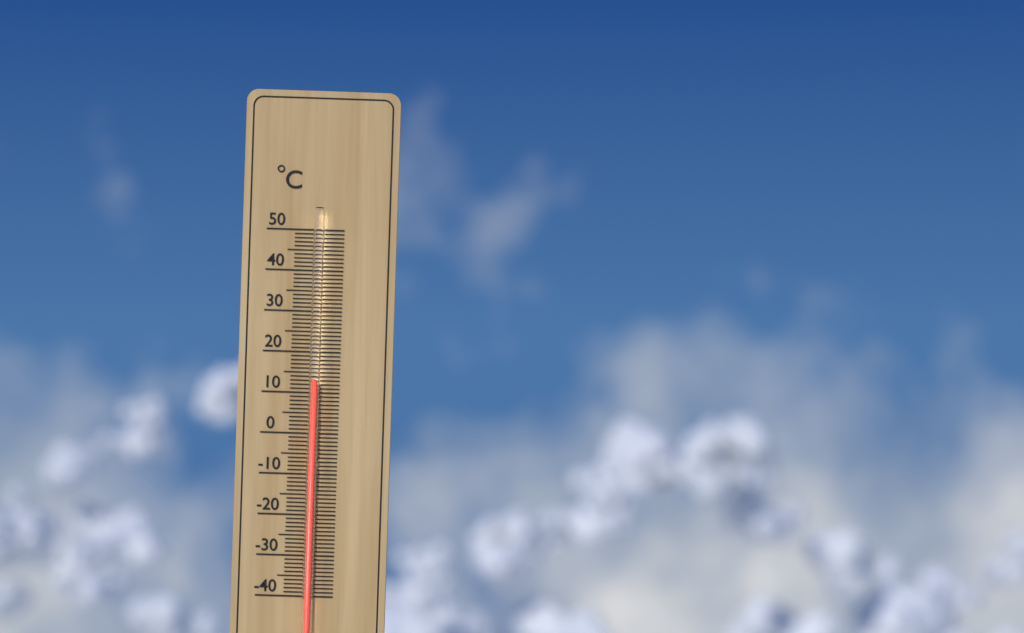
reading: 13 °C
